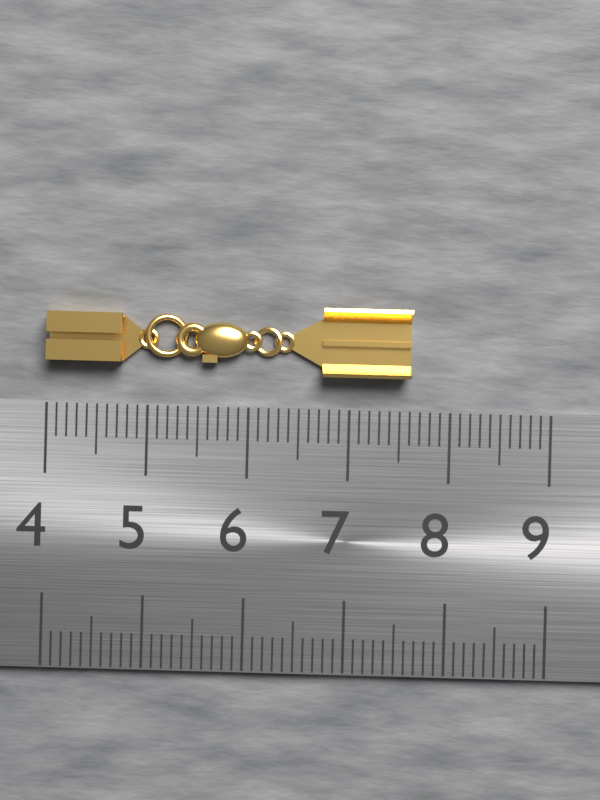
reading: 7.6 (no unit)
